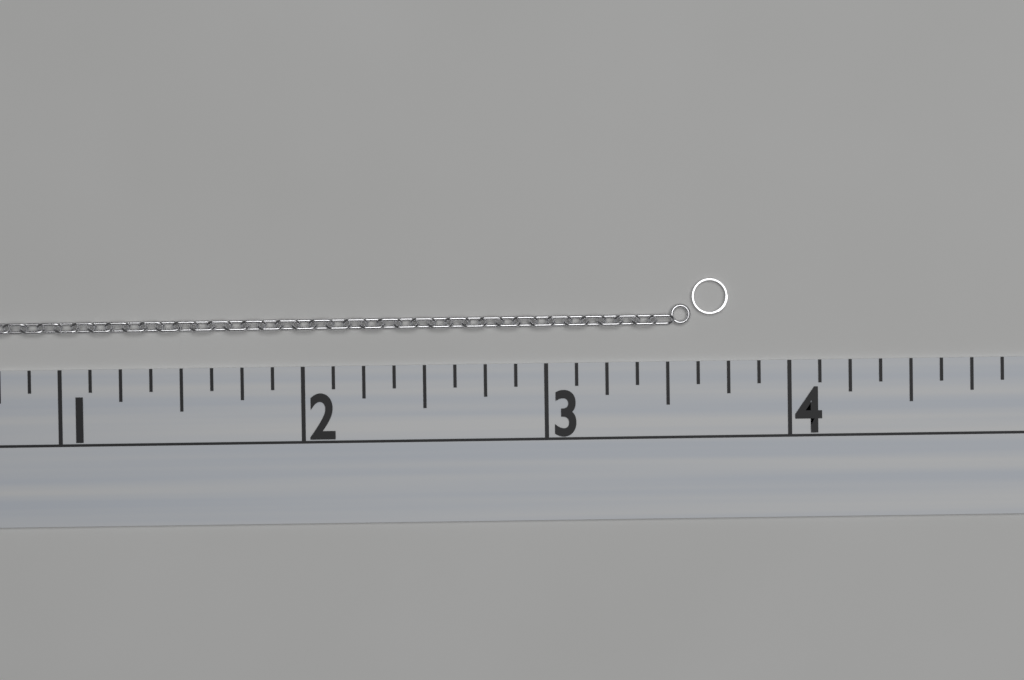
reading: 3.750 (no unit)
